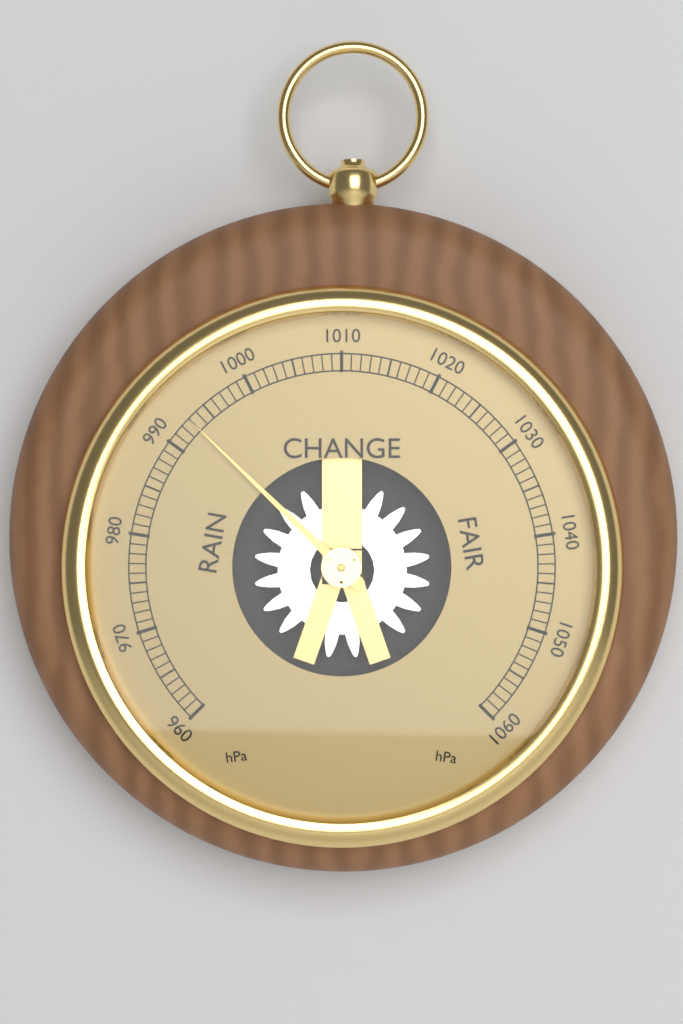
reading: 993 hPa
